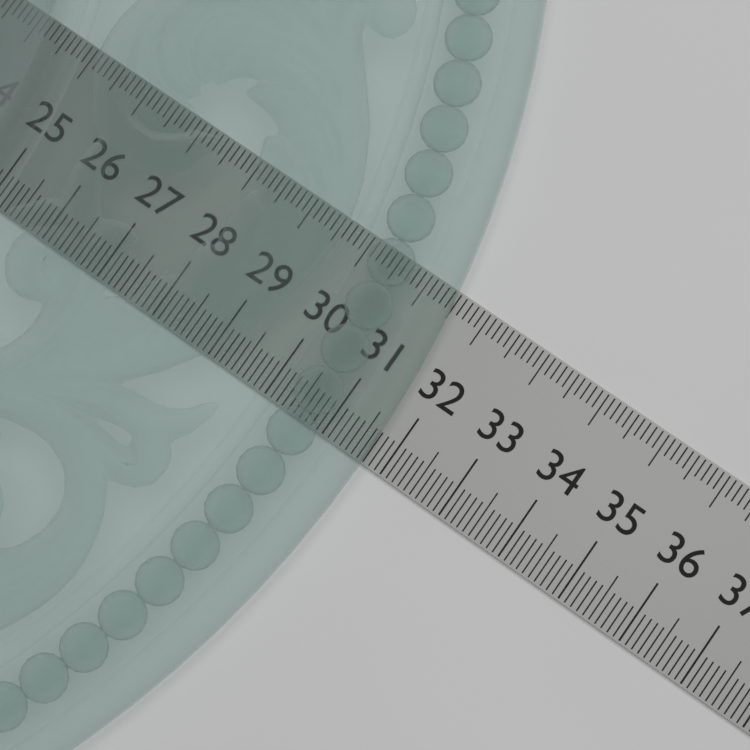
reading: 31.7 (no unit)
